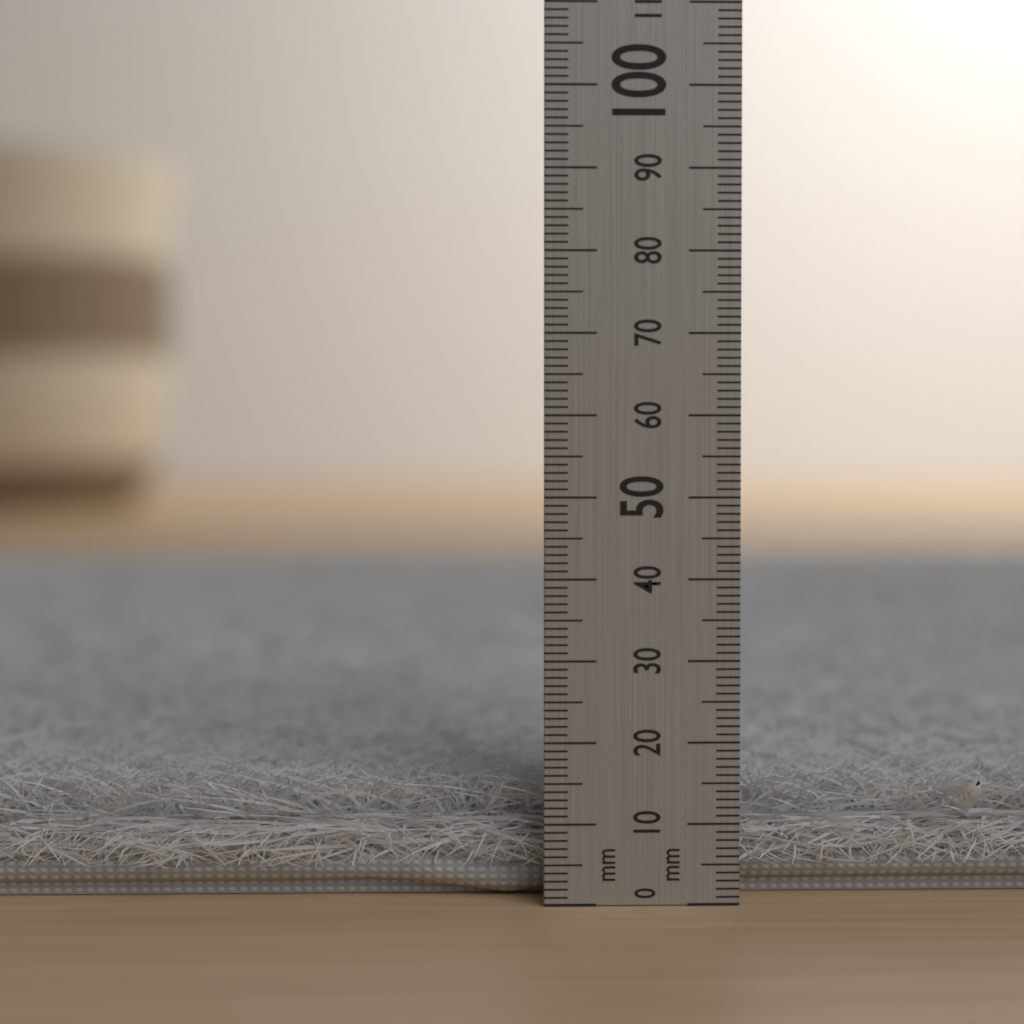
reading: 15 mm
